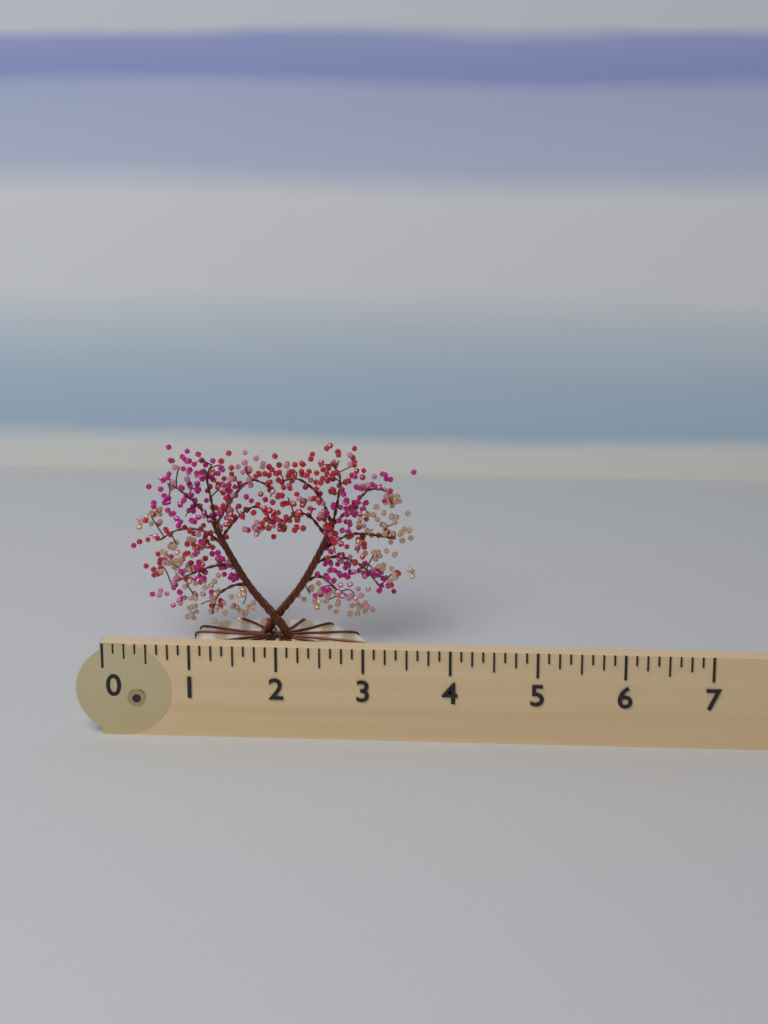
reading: 3.500 (no unit)
